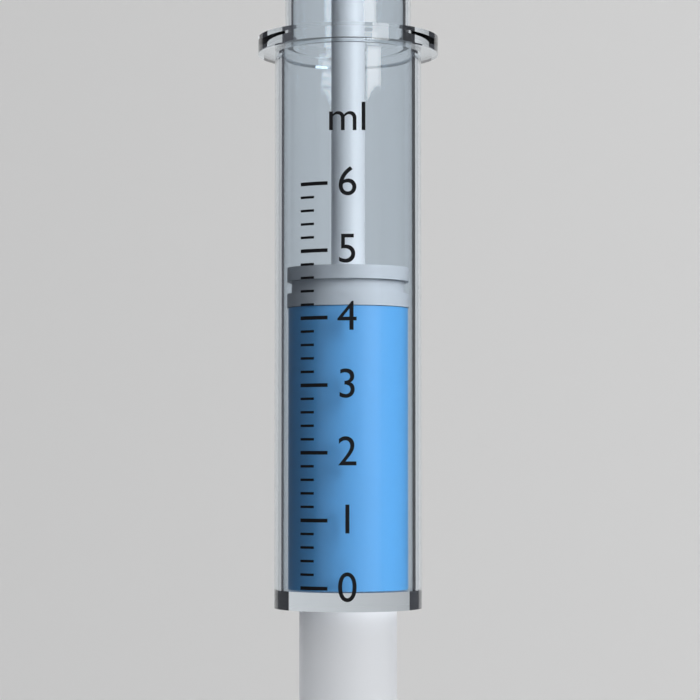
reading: 4.2 ml
